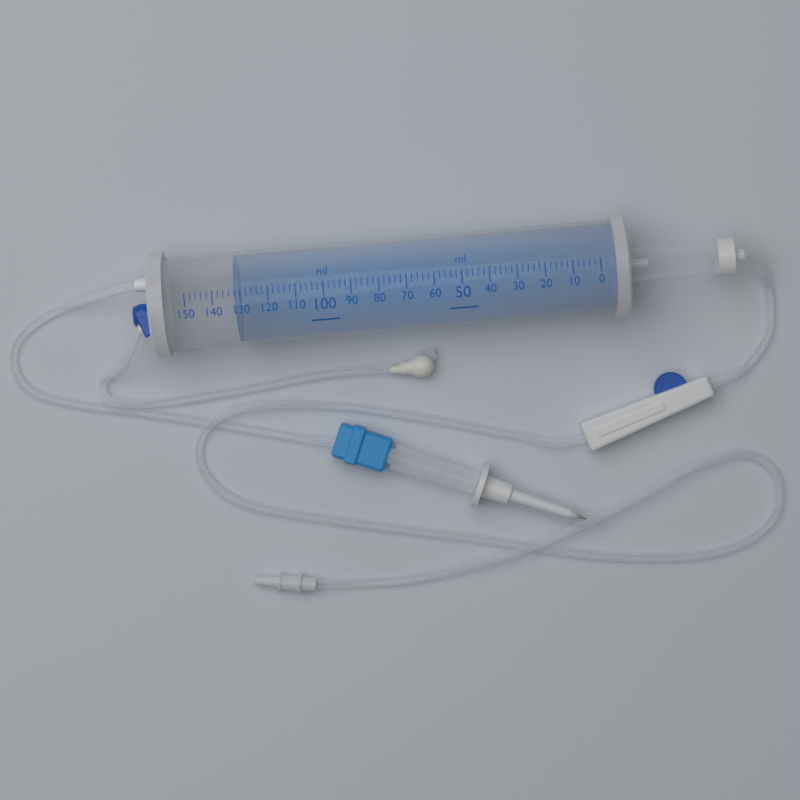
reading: 132 ml
